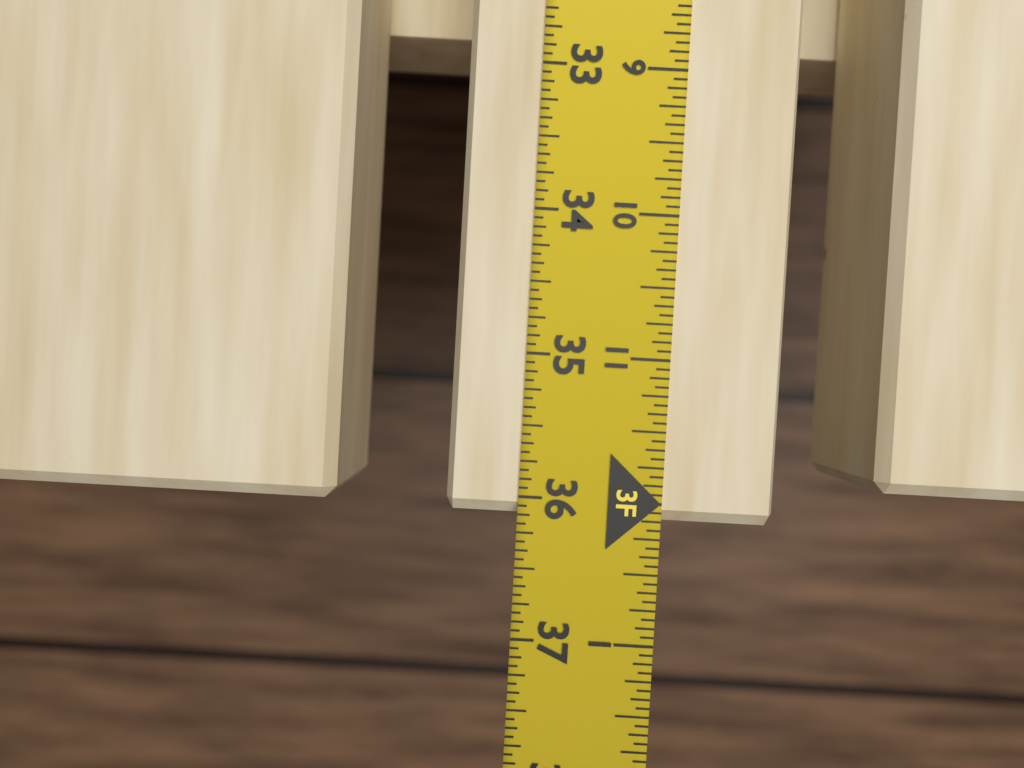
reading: 36.1250 in
